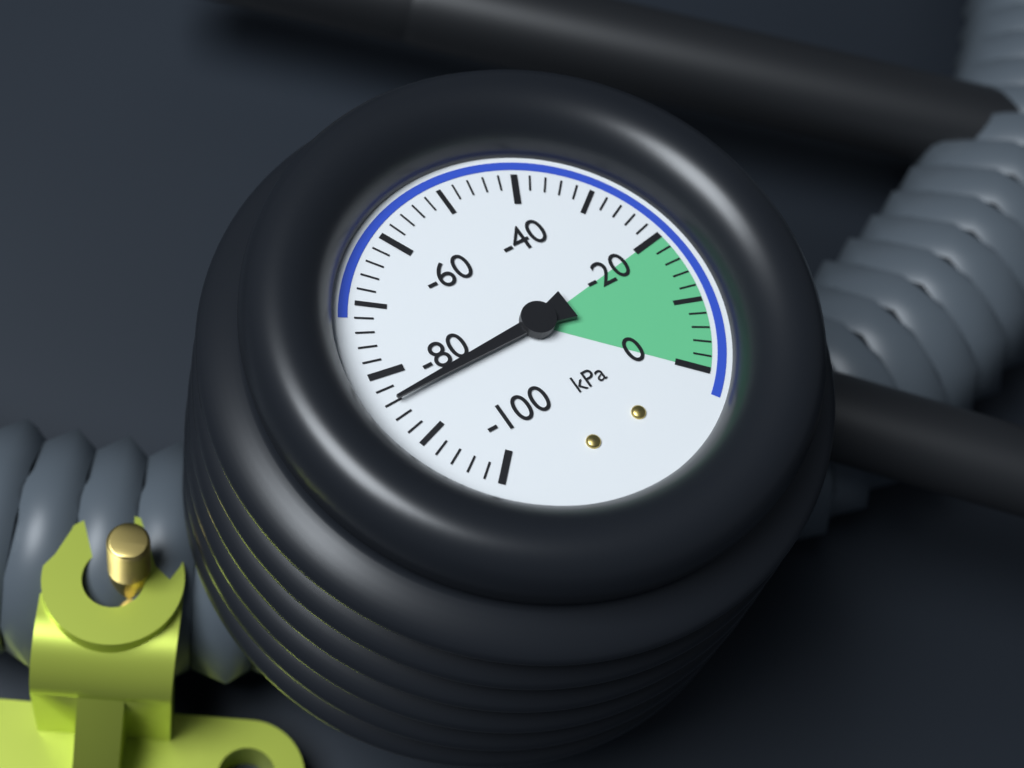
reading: -84 kPa
